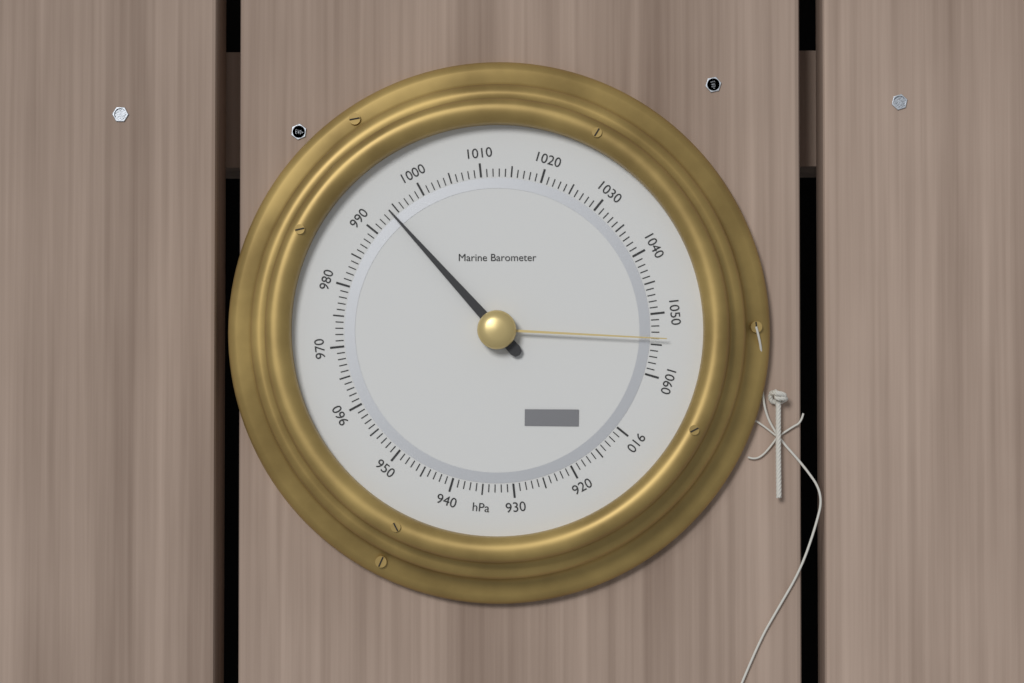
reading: 994 hPa
